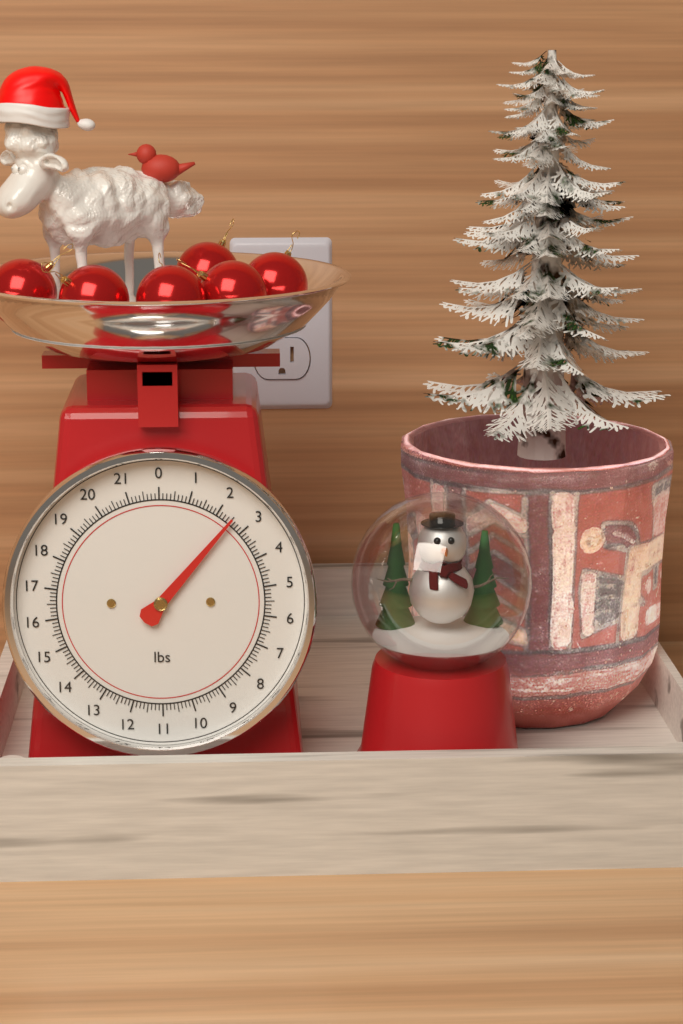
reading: 2.500 lbs
